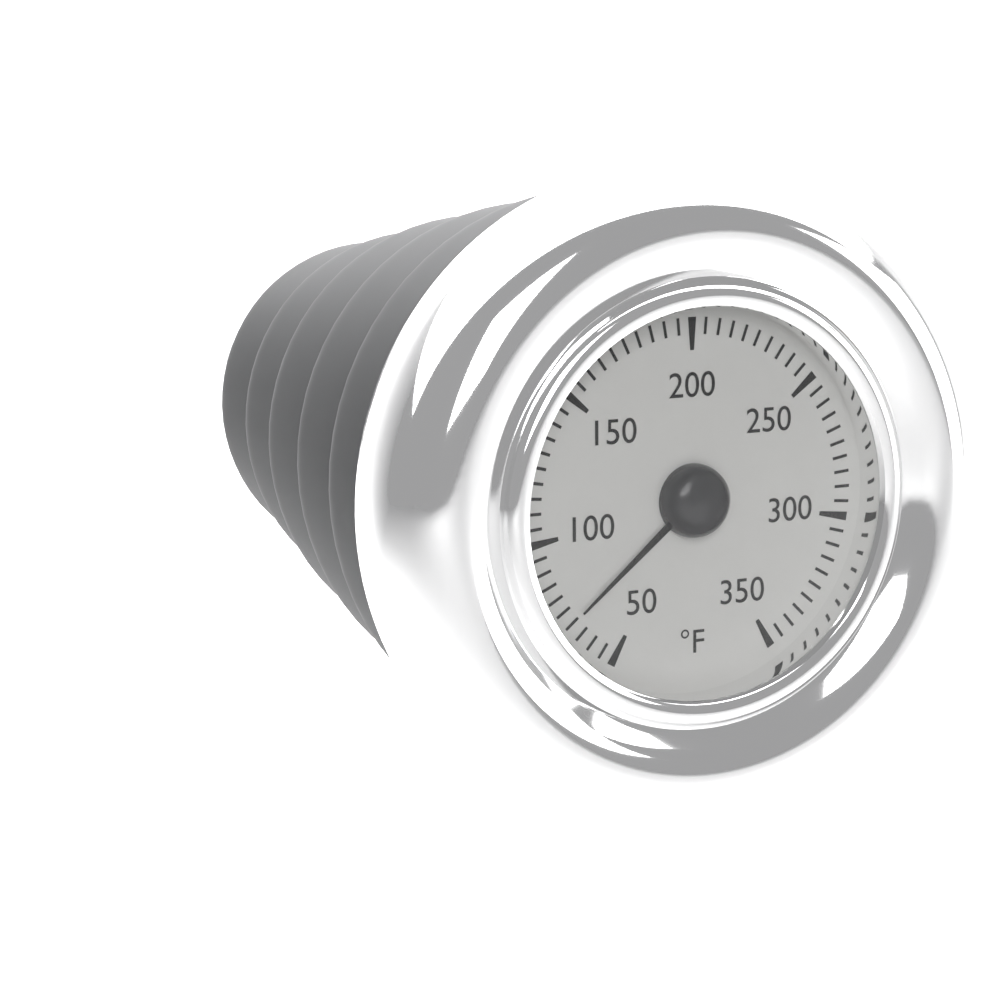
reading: 70 °F
